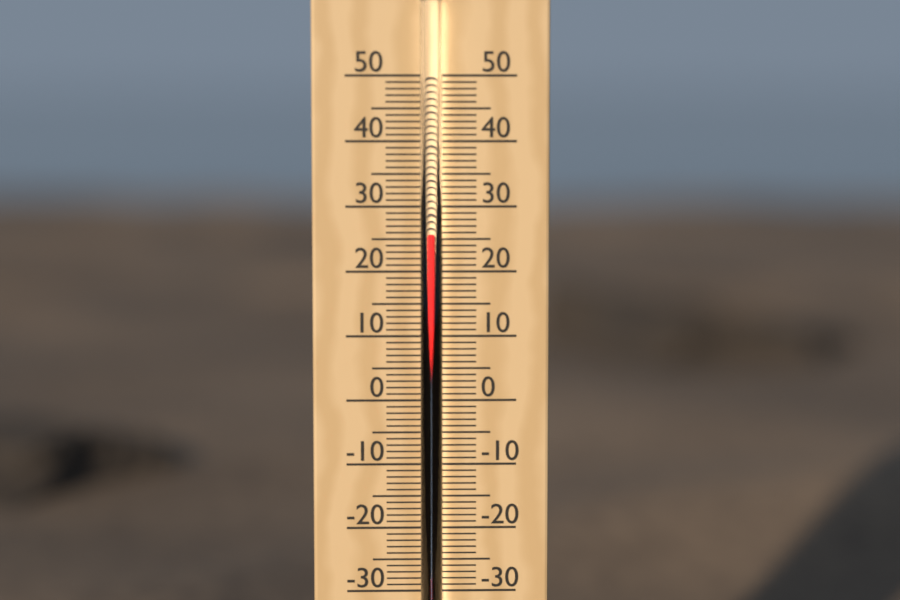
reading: 26 °C
